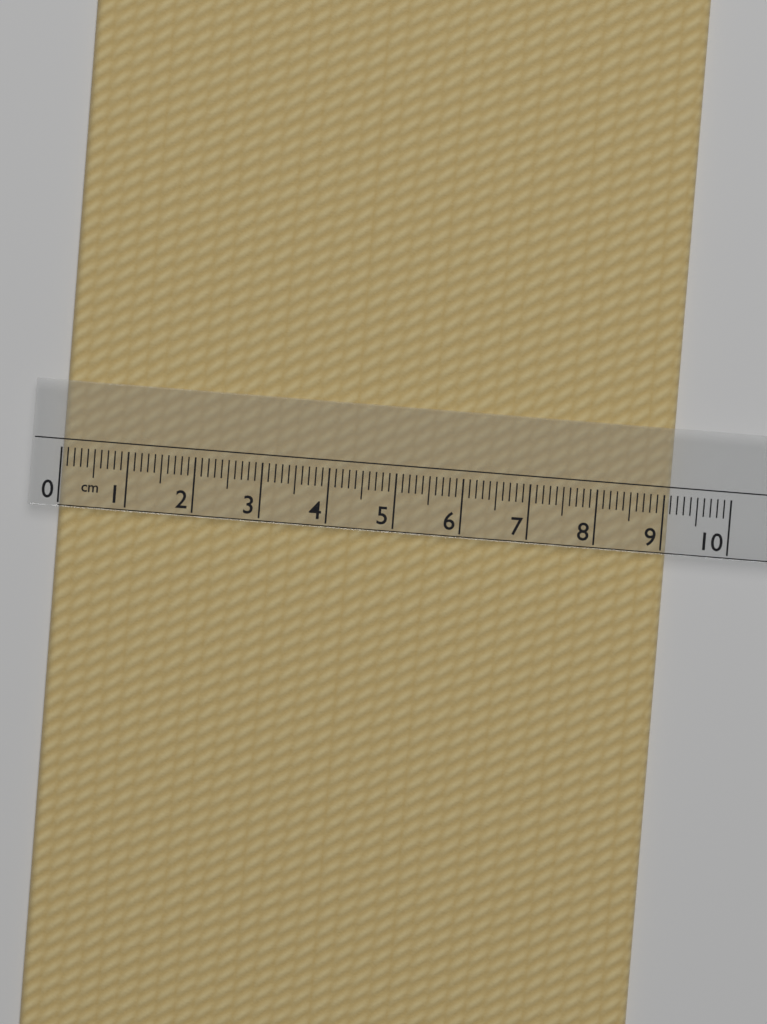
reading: 9.1 cm
